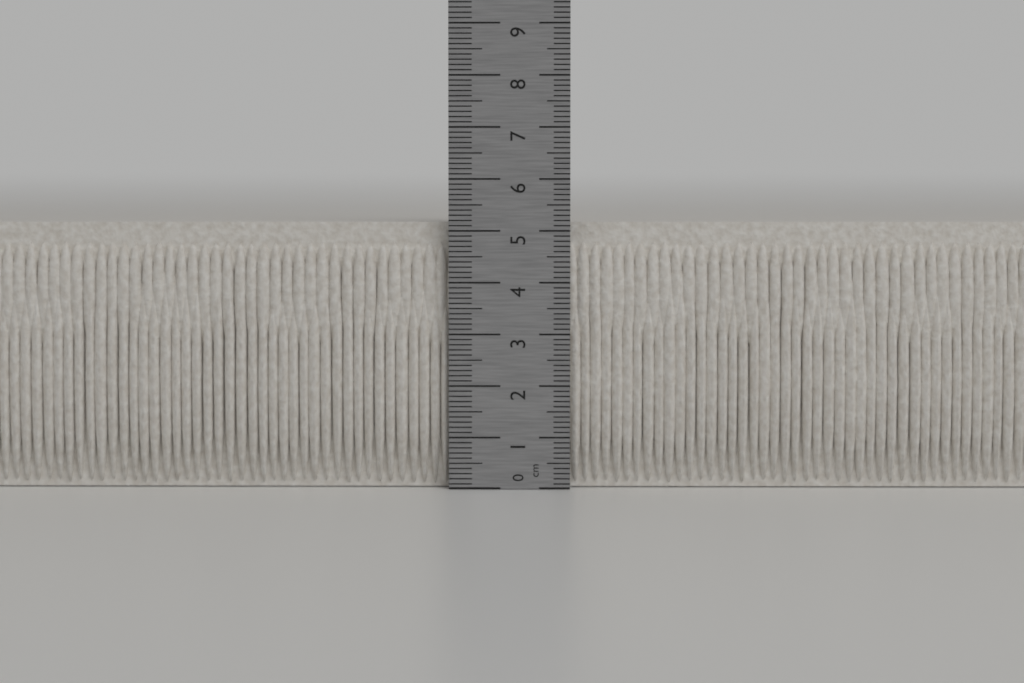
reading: 5.2 cm
